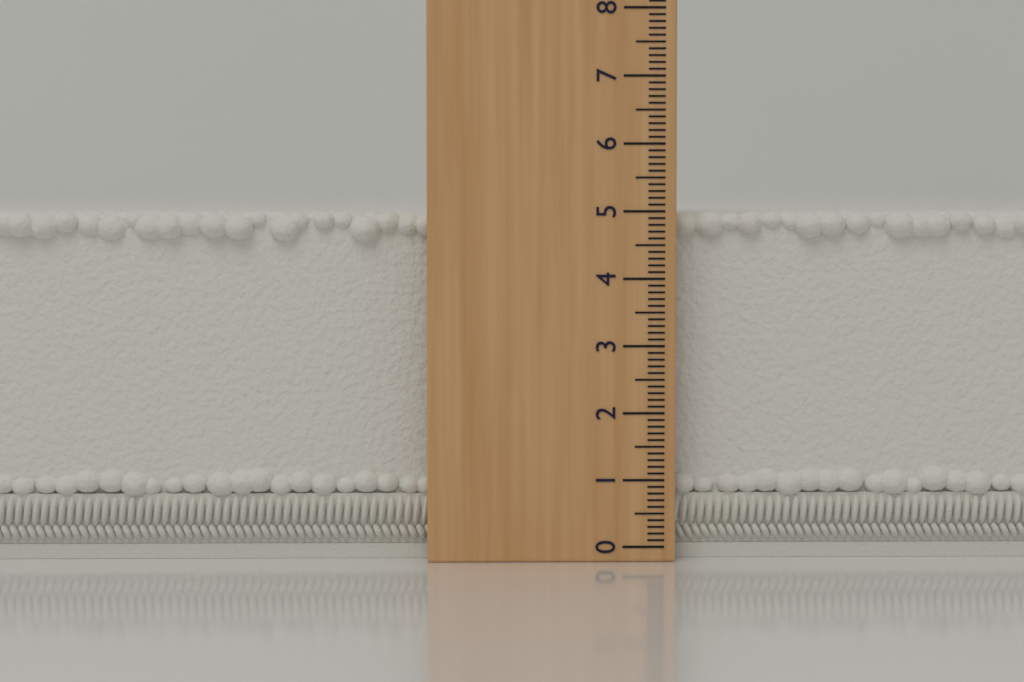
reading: 5.0 (no unit)
